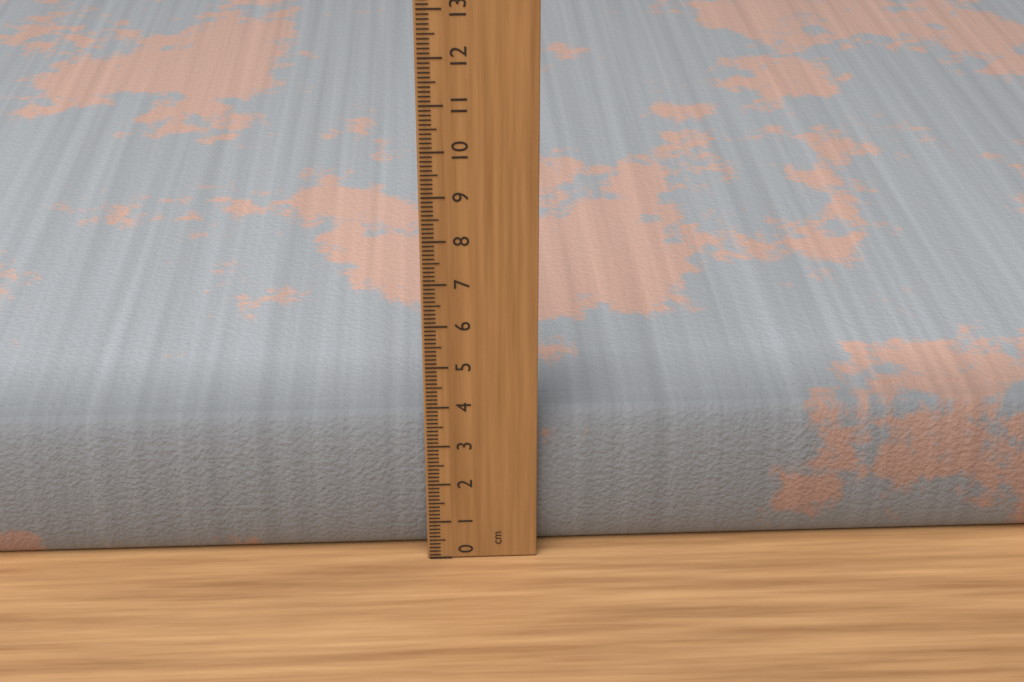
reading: 3.6 cm
